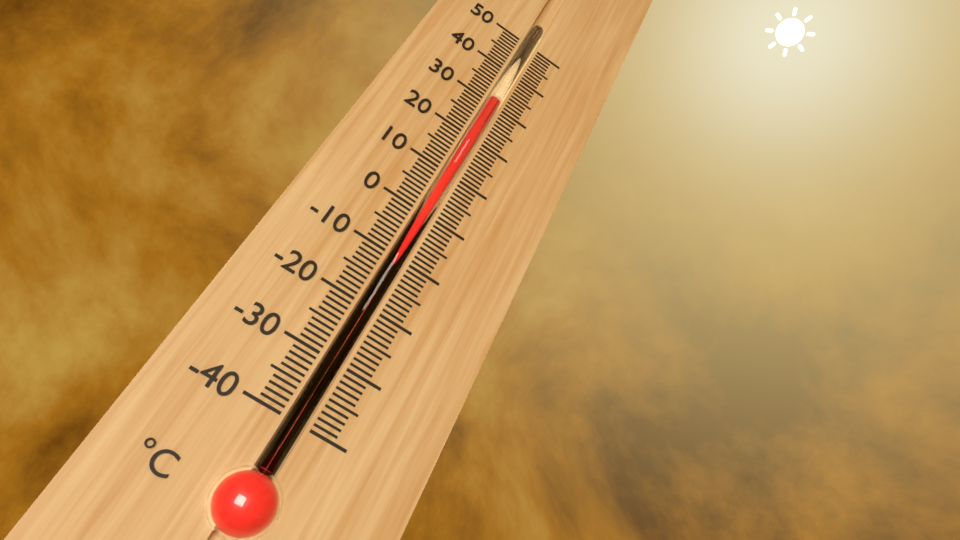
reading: 31 °C
